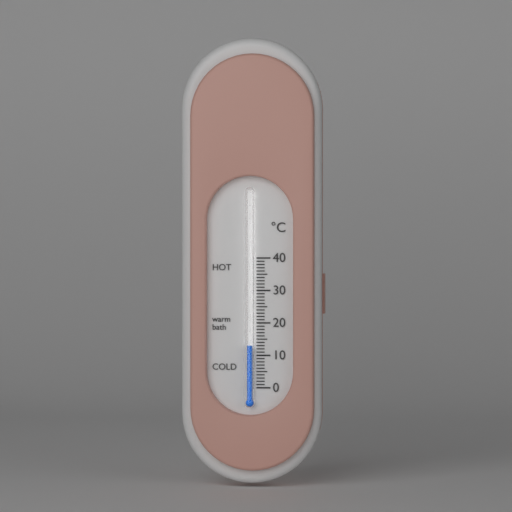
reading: 13 °C
